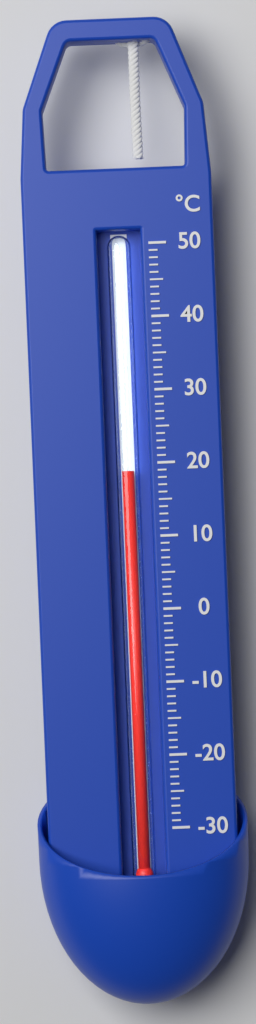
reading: 19 °C
